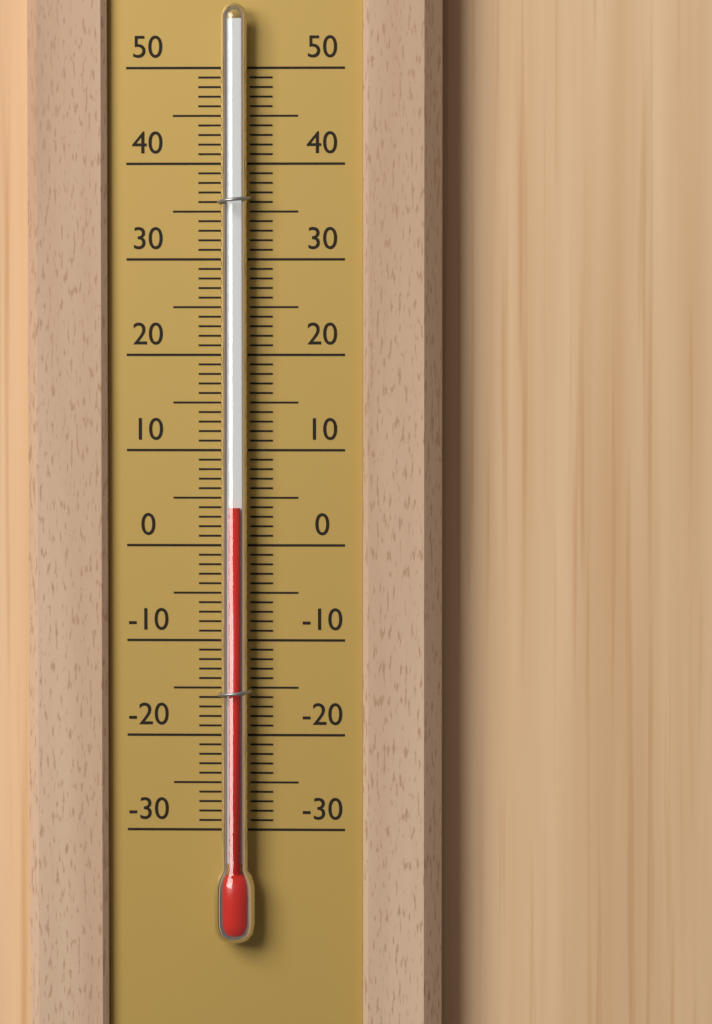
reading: 4 (no unit)
